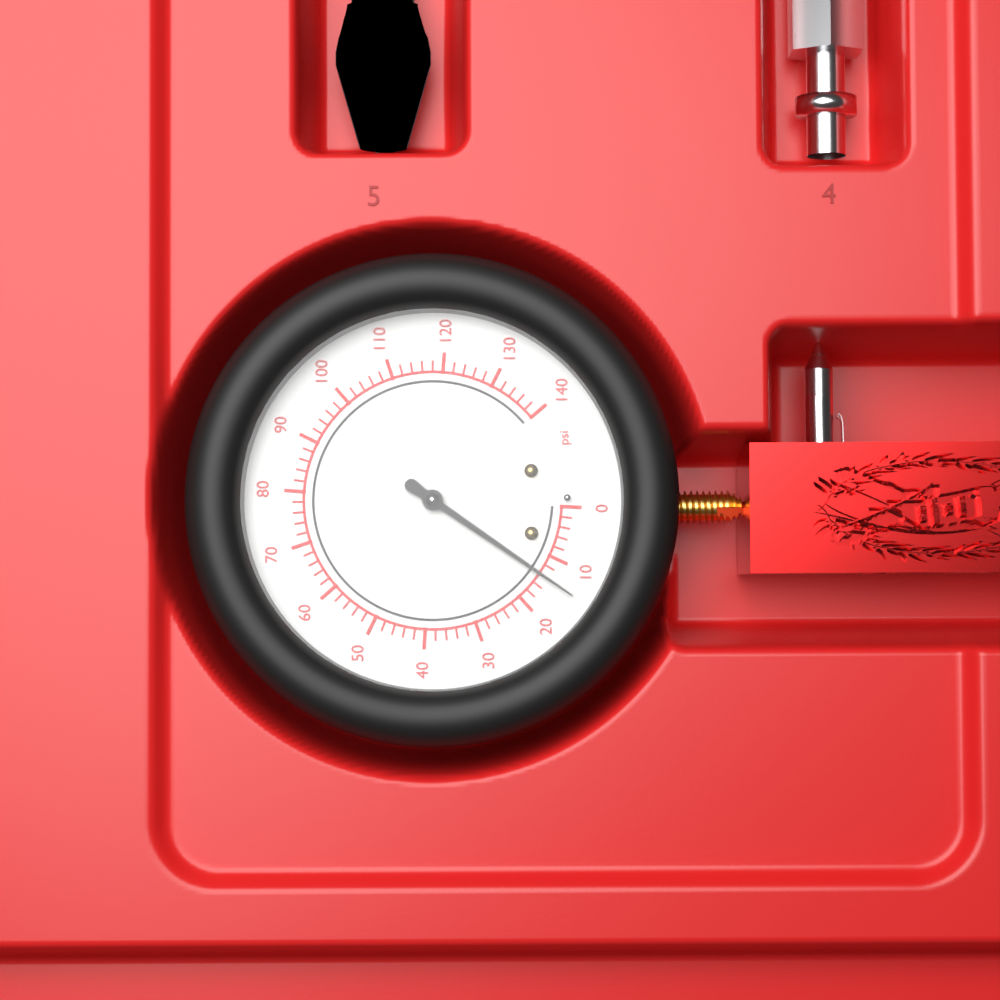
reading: 14 psi
